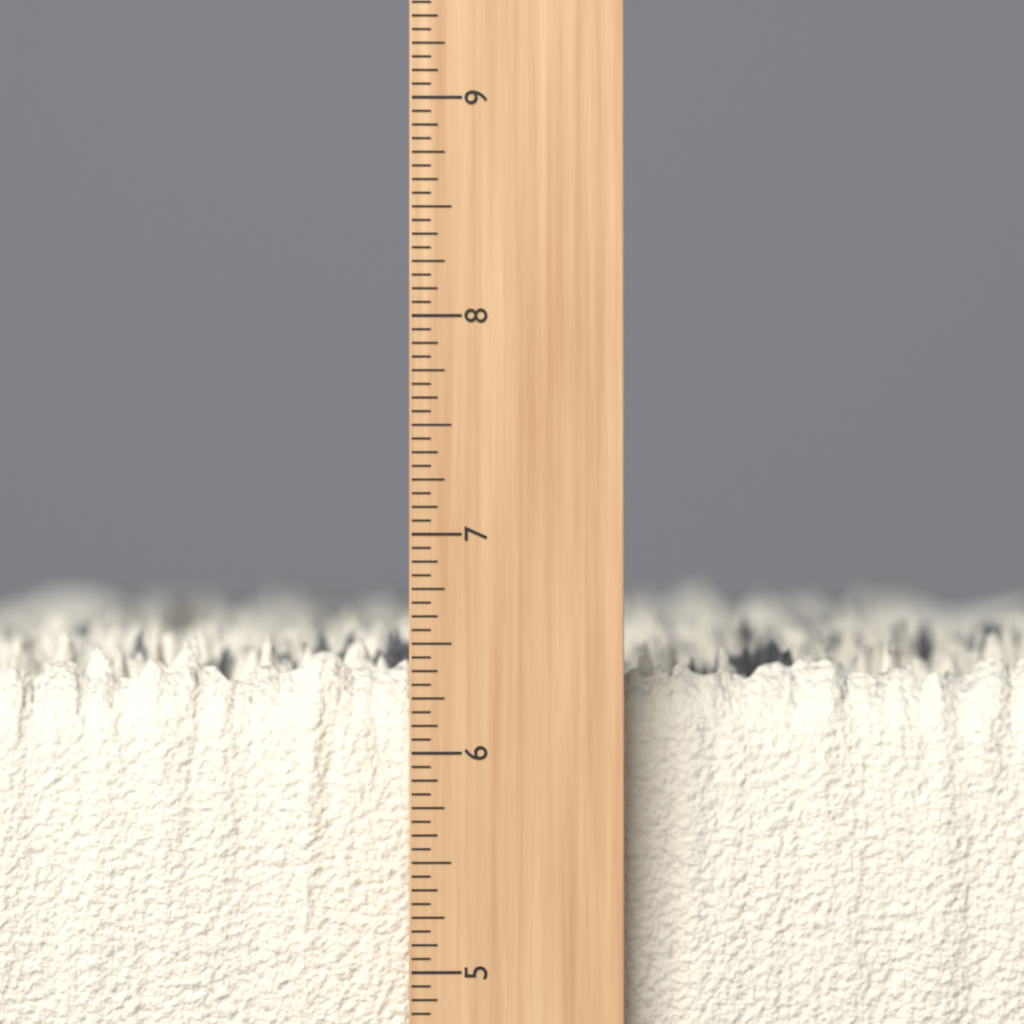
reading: 6.5625 inch
